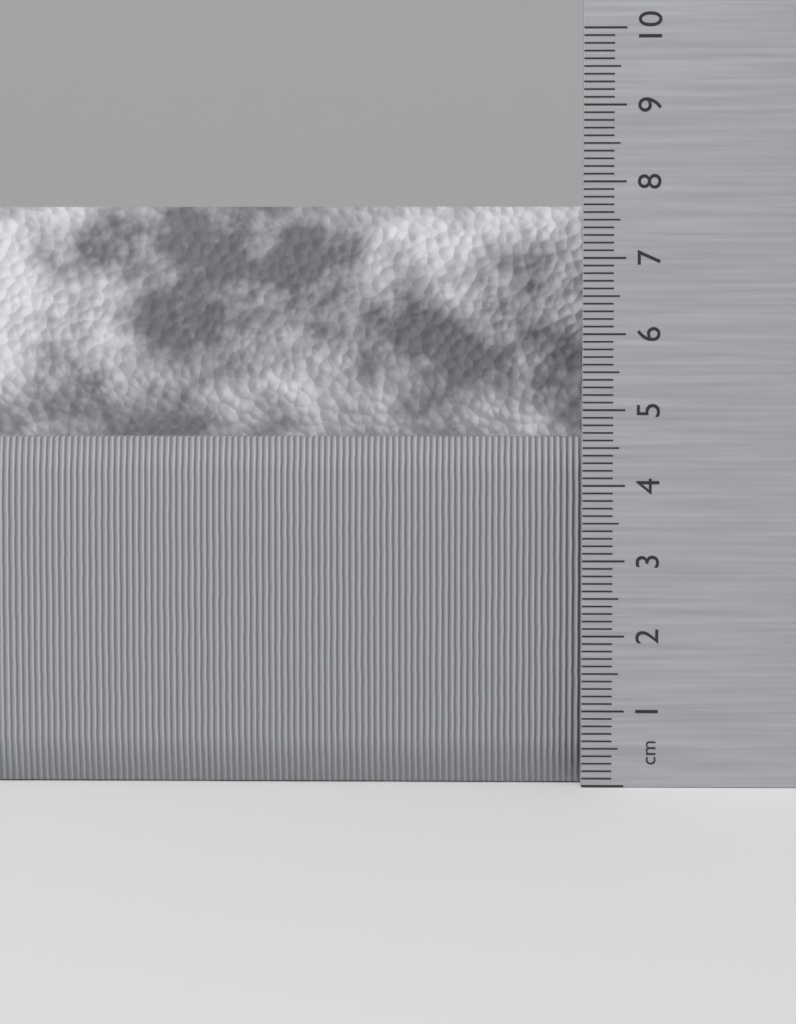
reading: 7.7 cm
